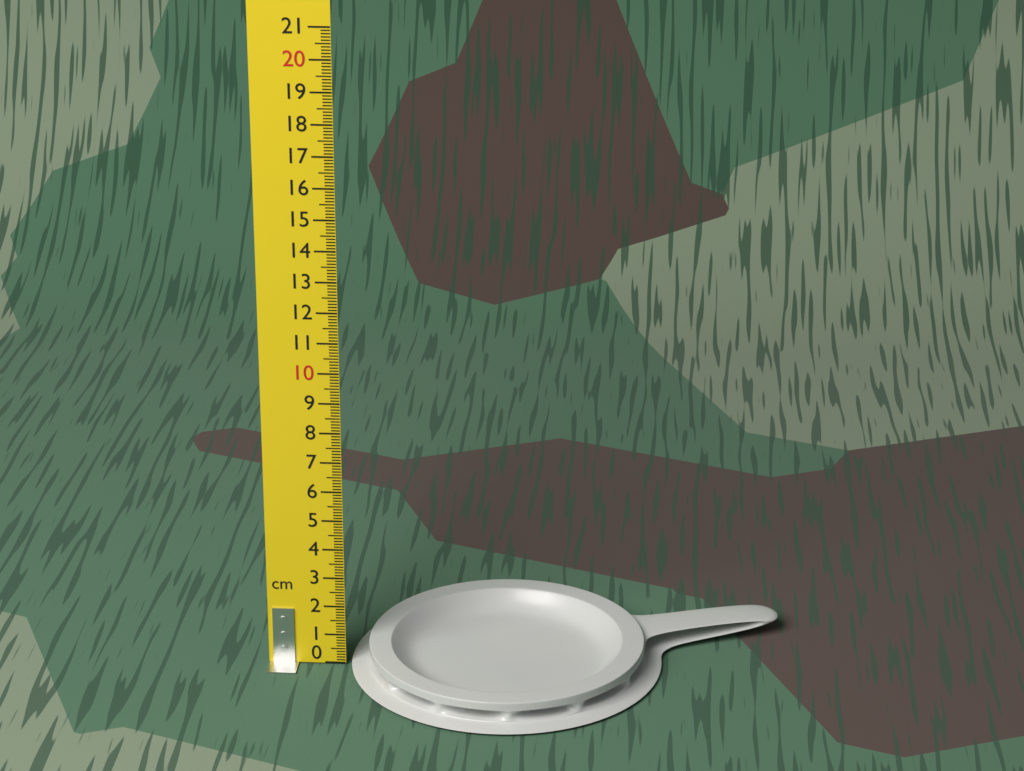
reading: 0.8 cm
